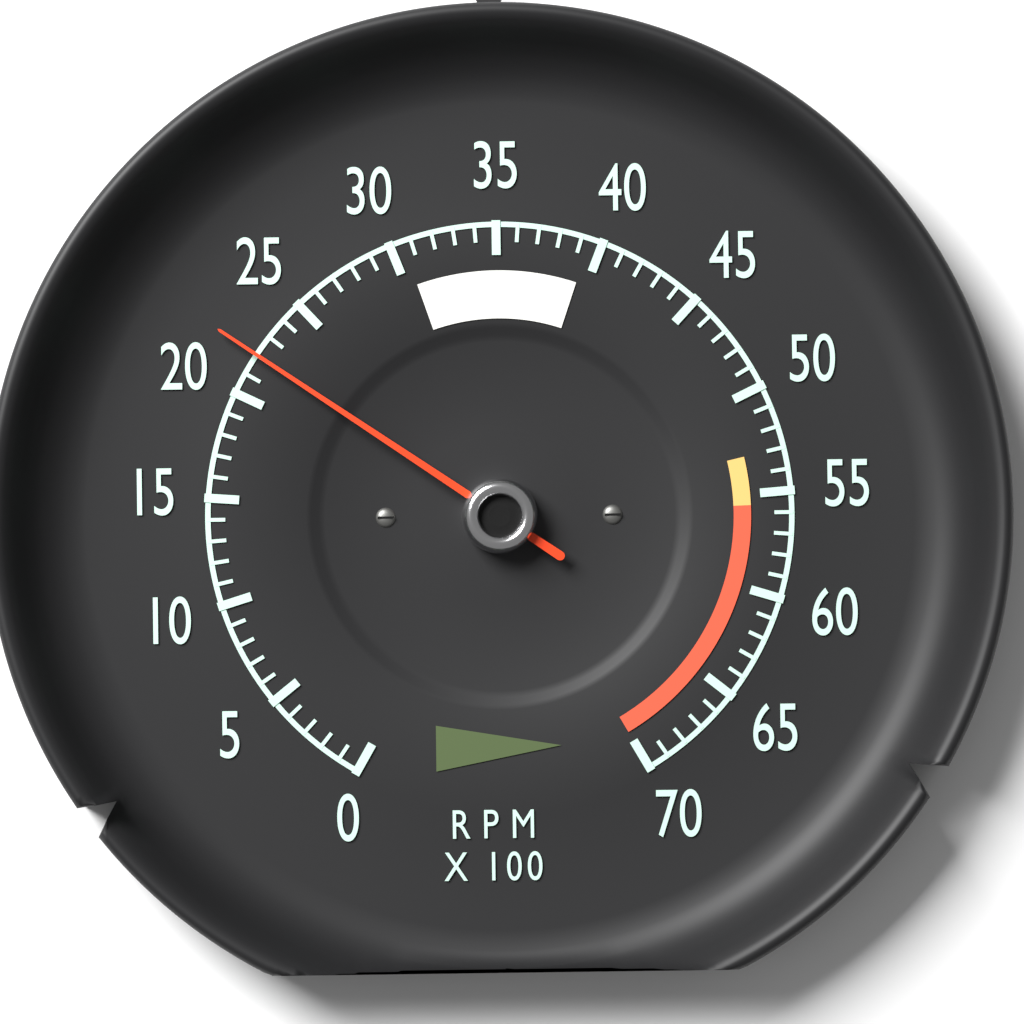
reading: 2200 RPM
